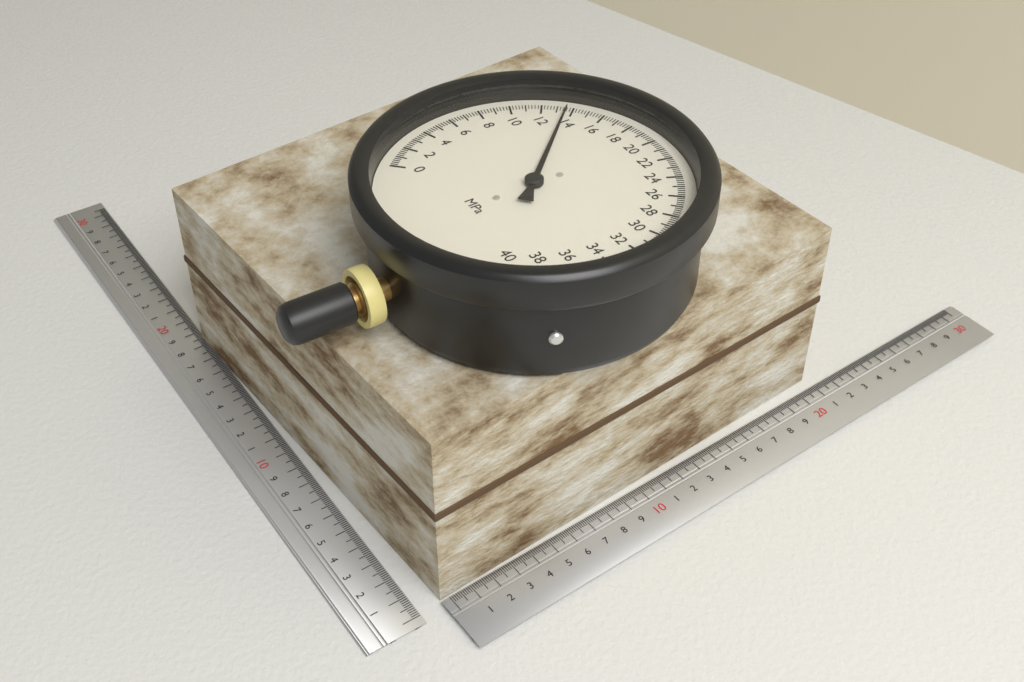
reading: 13.6 MPa
